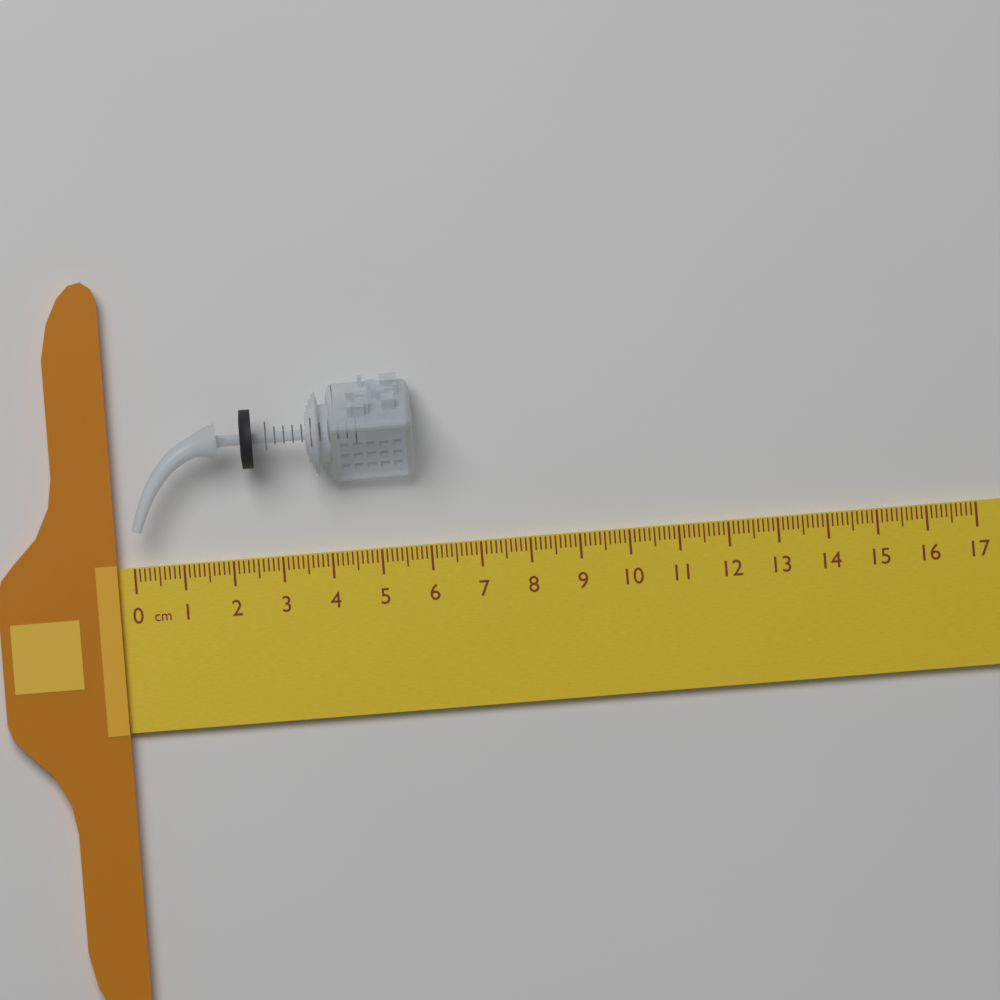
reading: 5.8 cm
